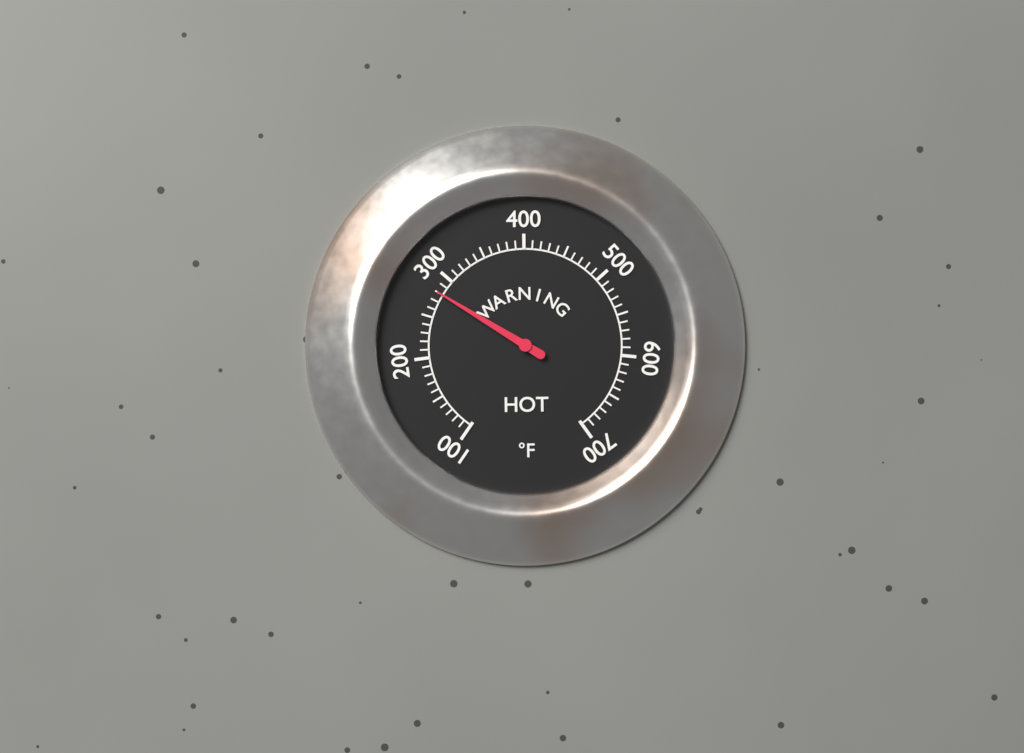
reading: 280 °F
